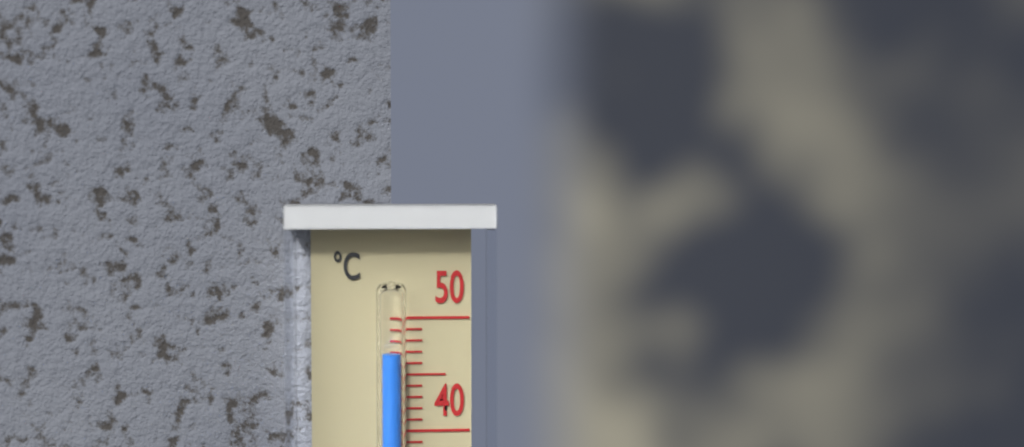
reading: 47 °C
